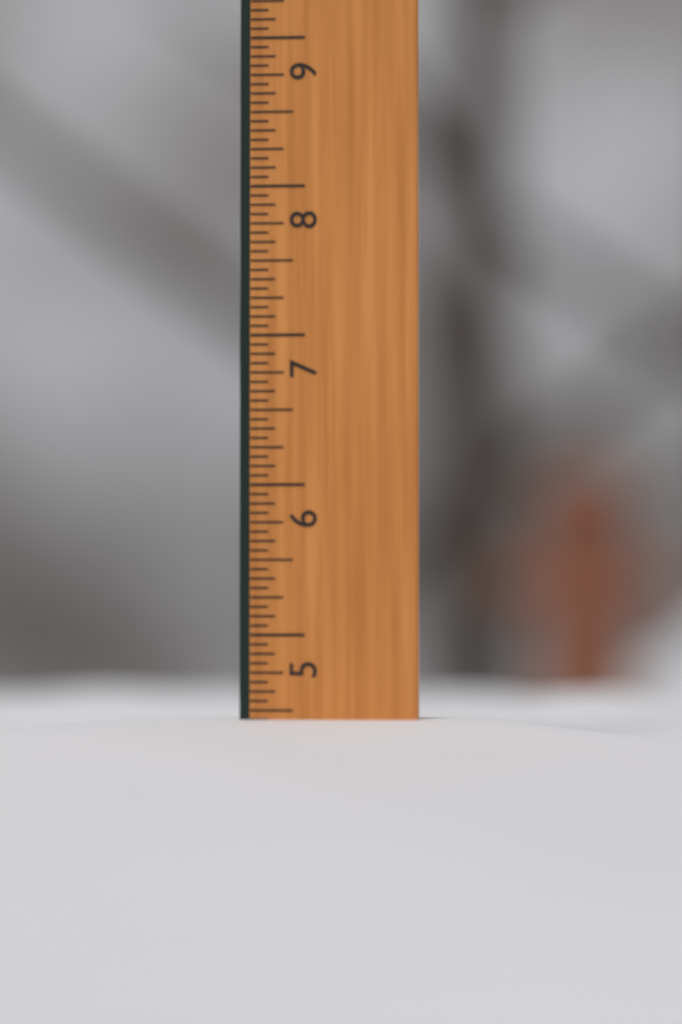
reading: 4.4375 in
